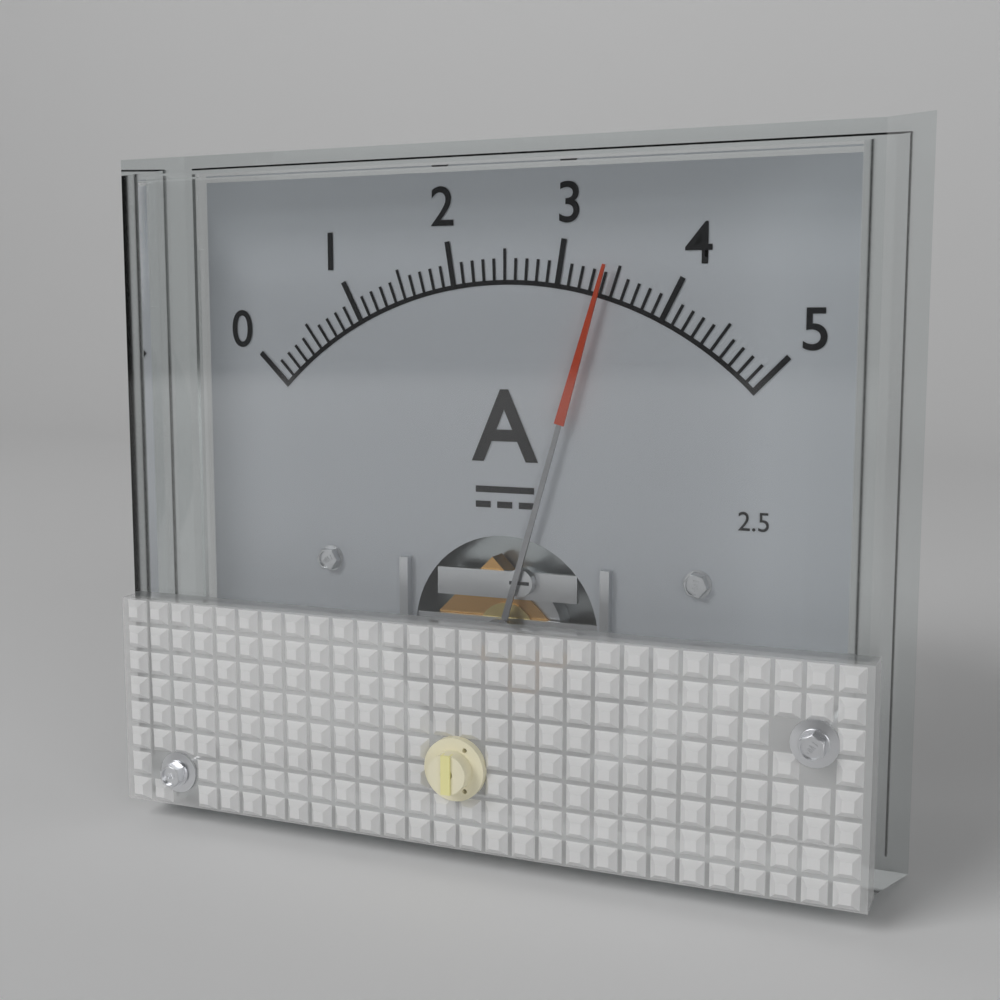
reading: 3.4 A
